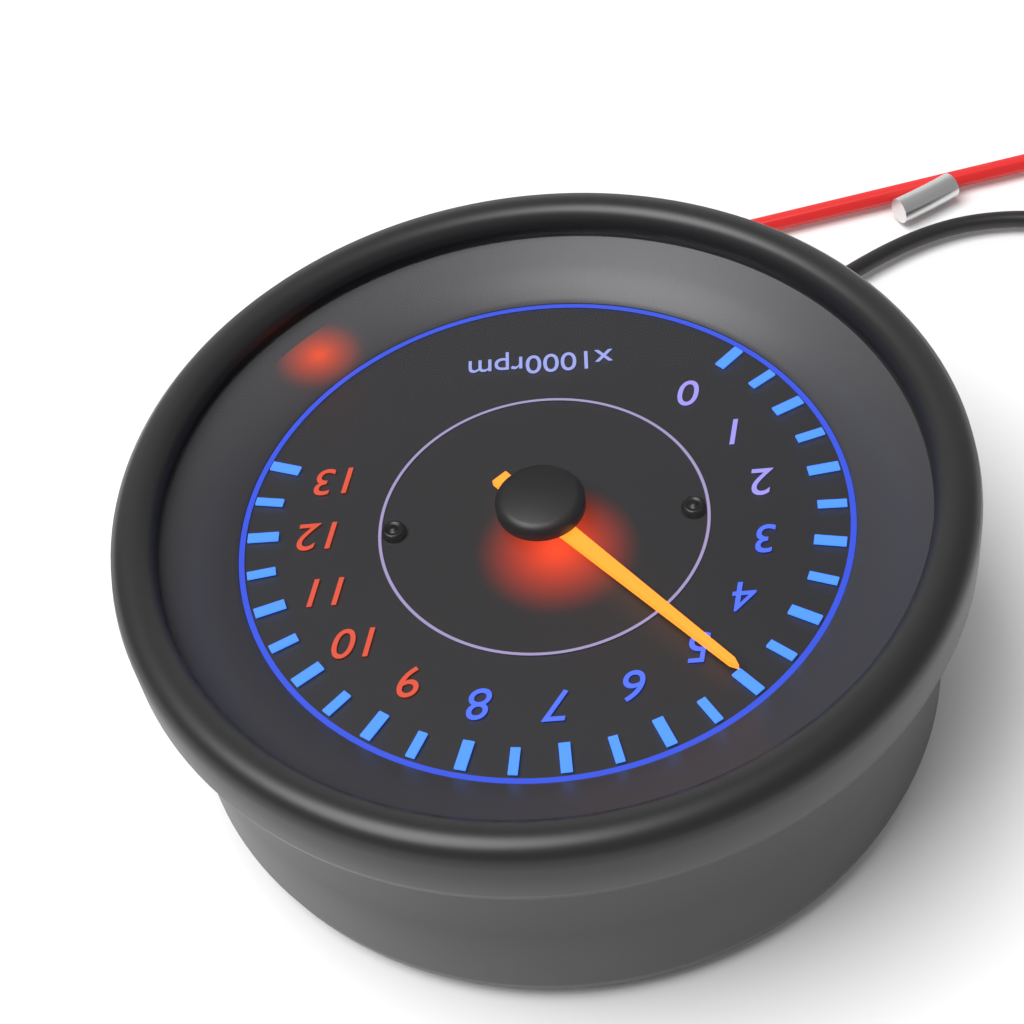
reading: 5000 rpm
